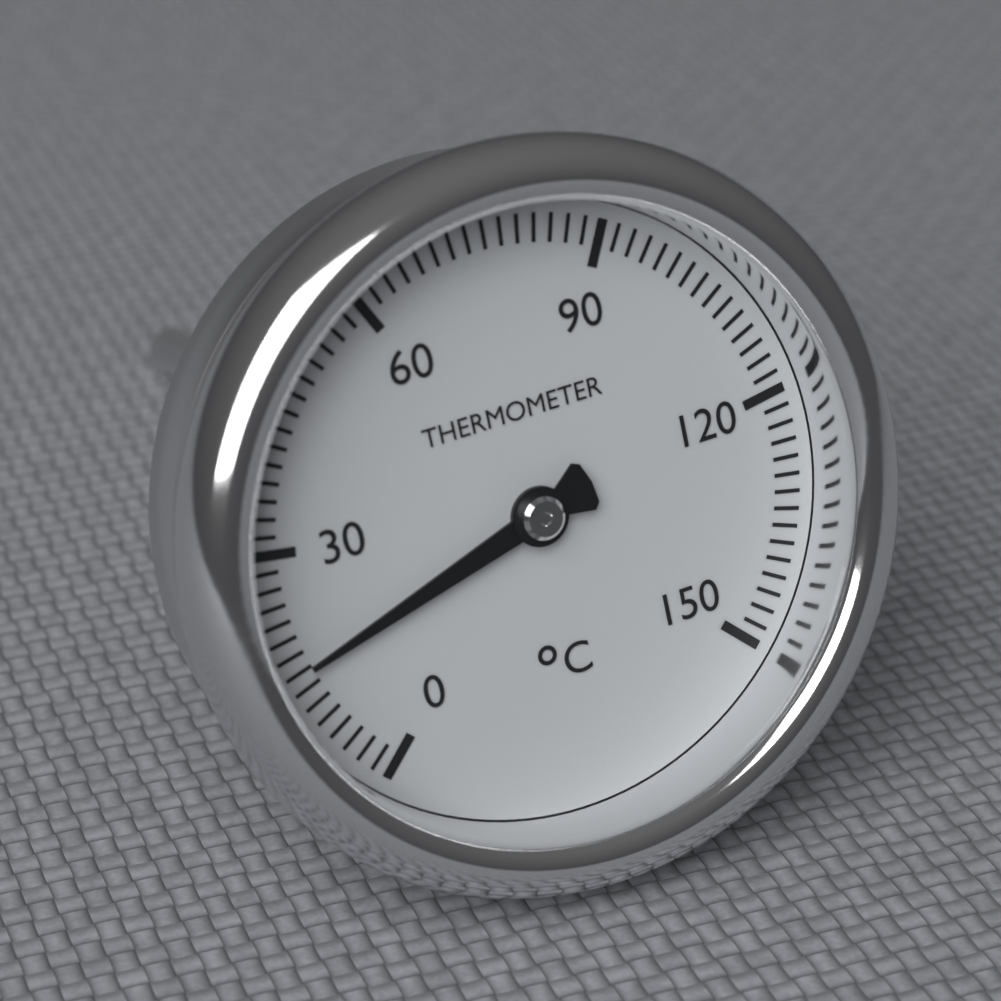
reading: 16 °C
